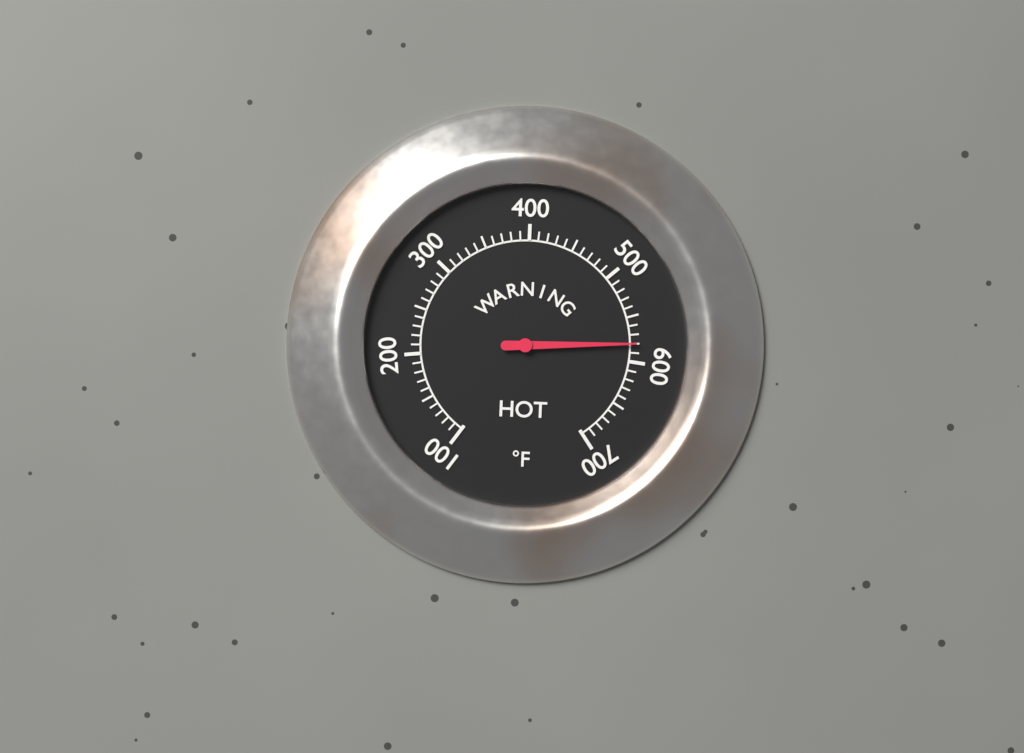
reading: 580 °F
